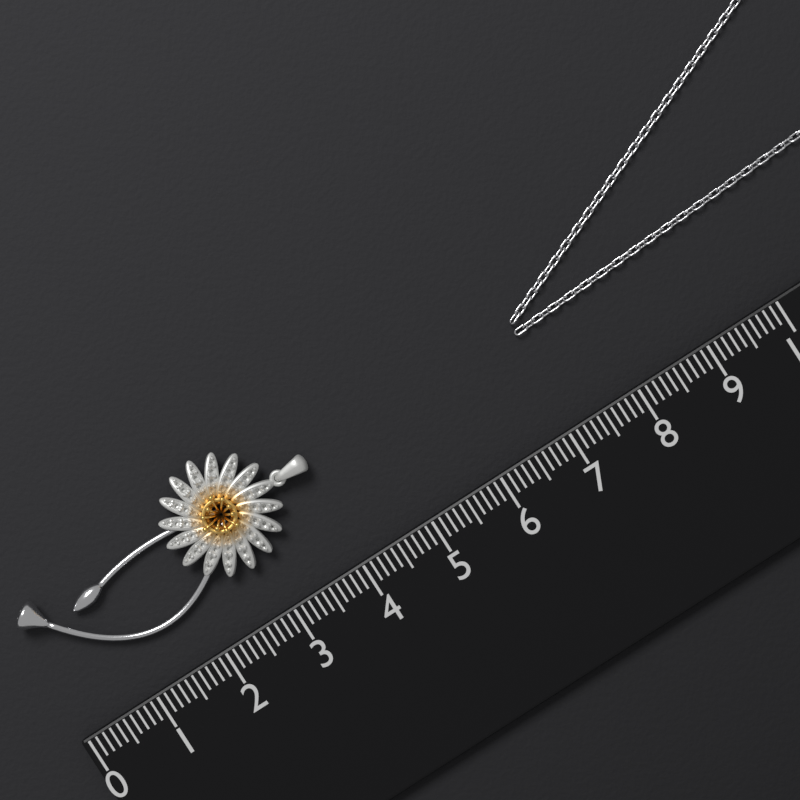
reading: 4.1 (no unit)
